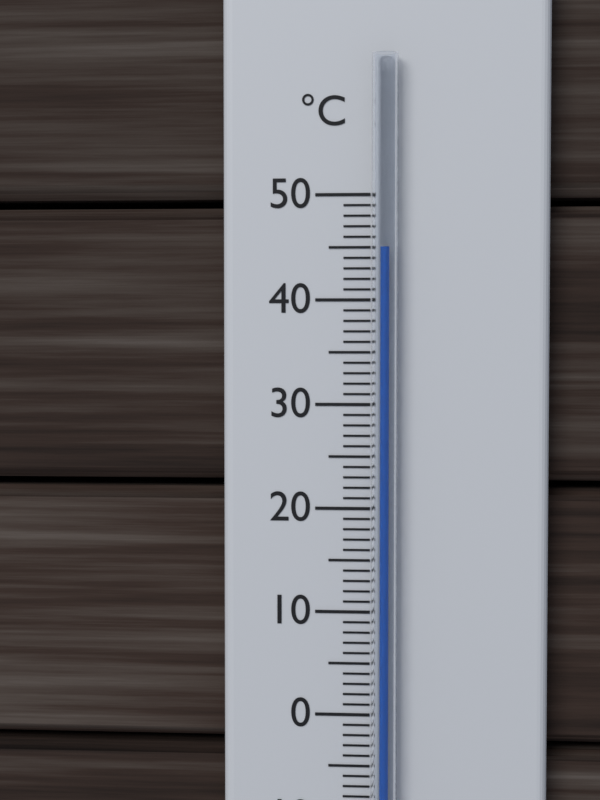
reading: 45 °C
